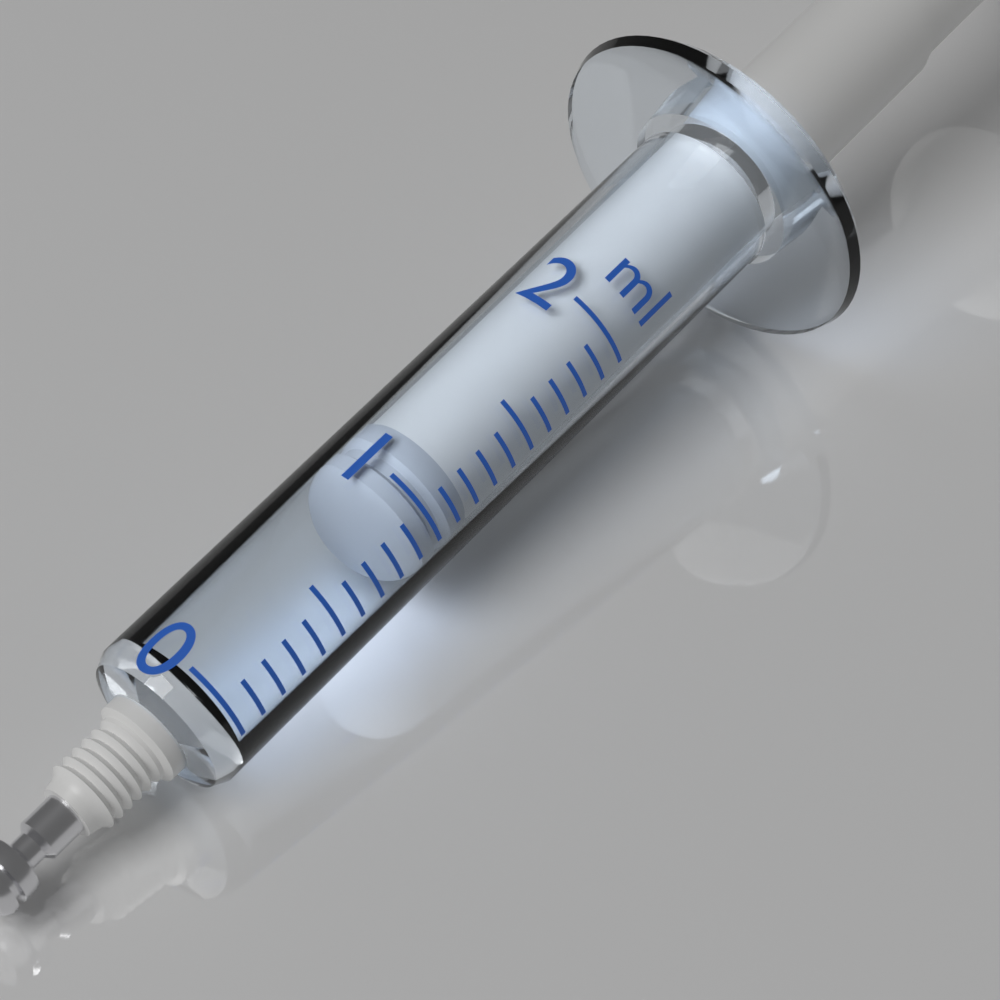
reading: 0.9 ml
